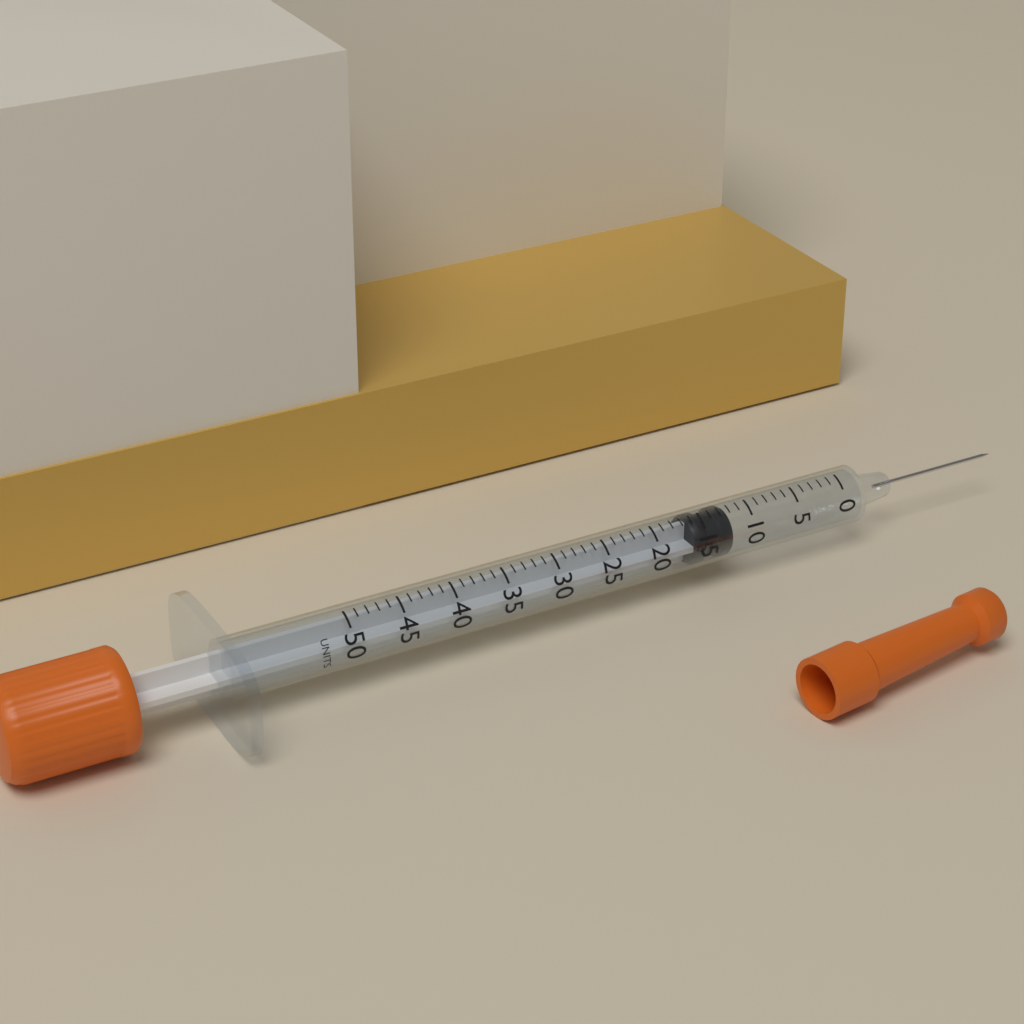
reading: 12 units
